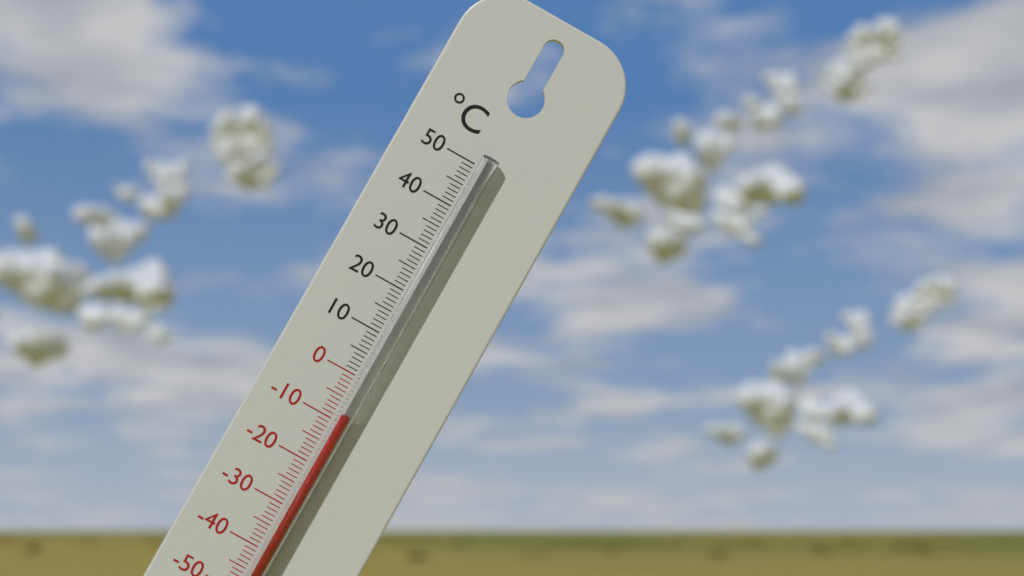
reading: -8 °C
